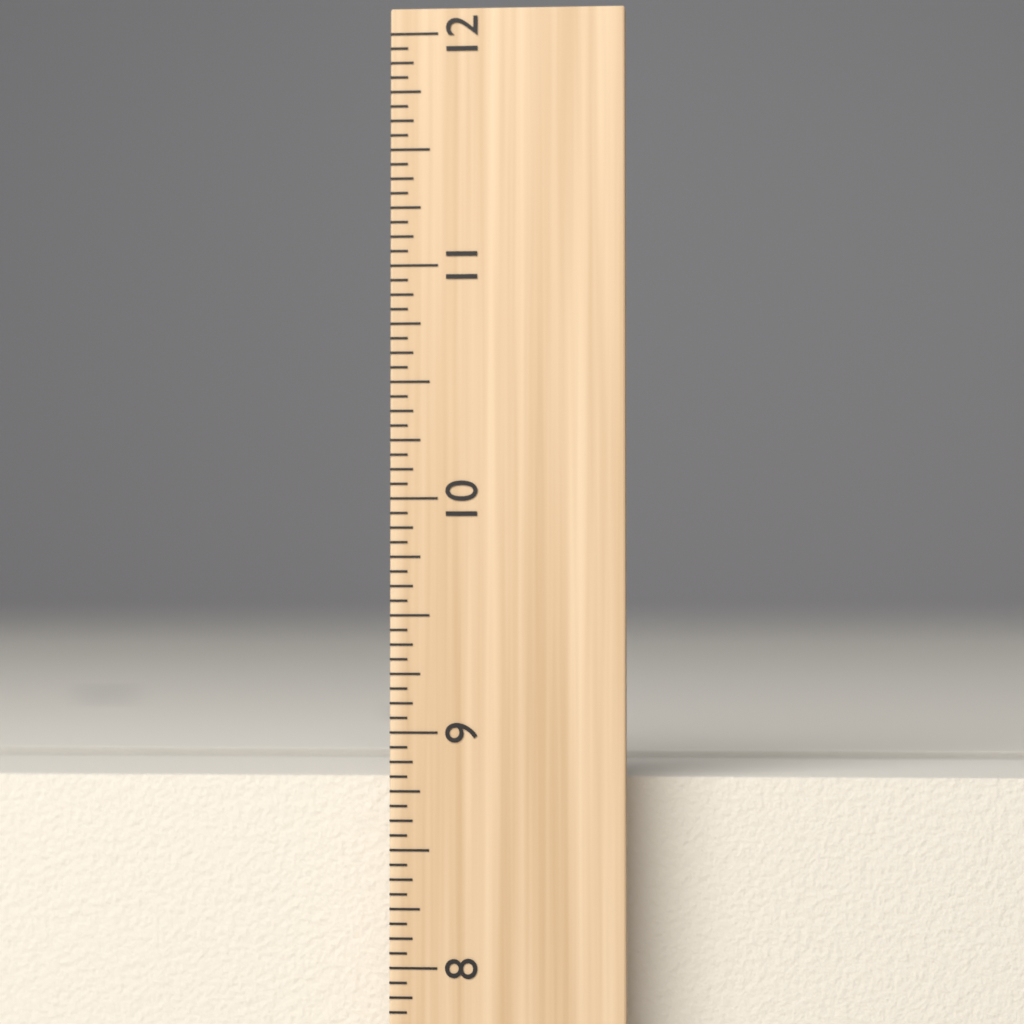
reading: 8.8125 inch
